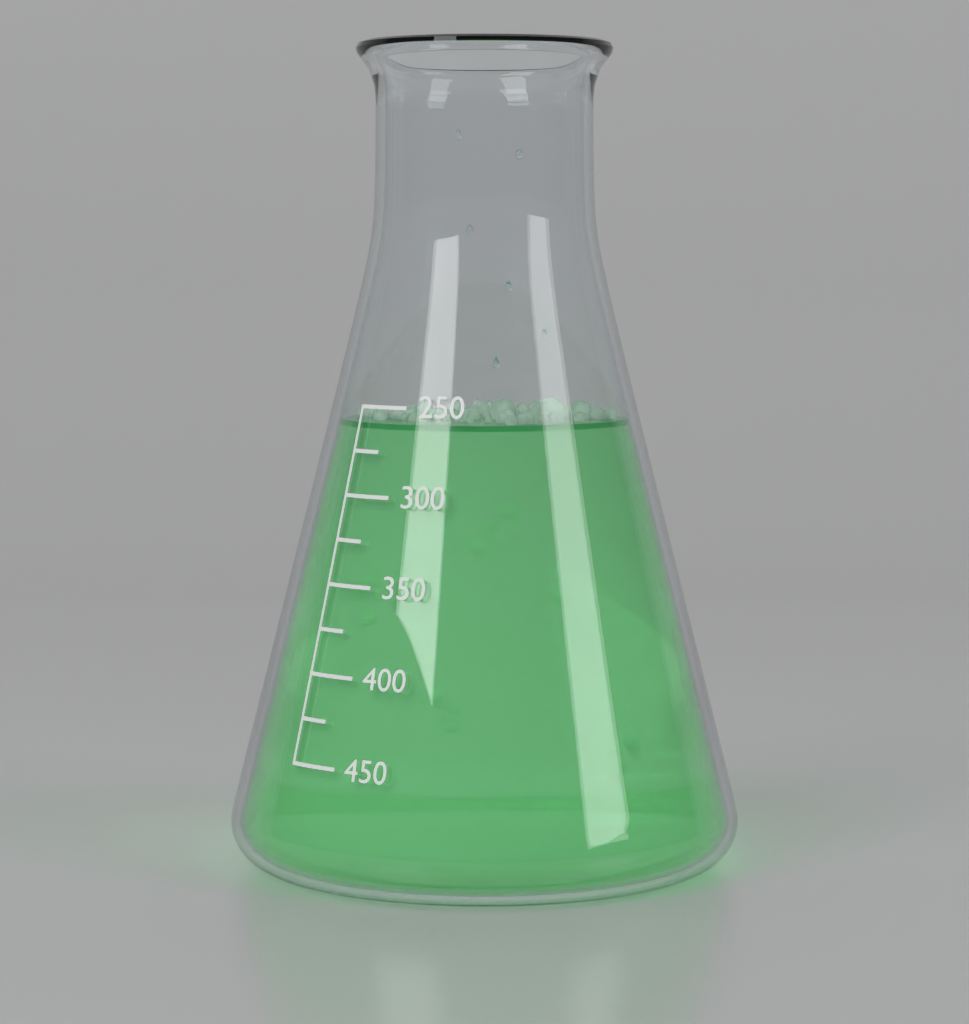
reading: 260 (no unit)
